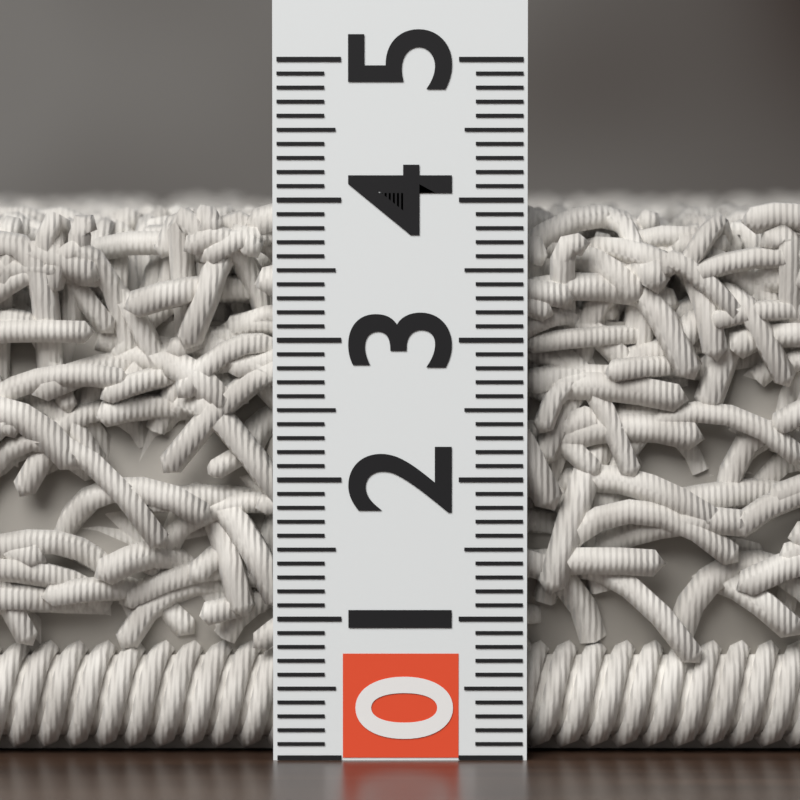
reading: 4.0 (no unit)
